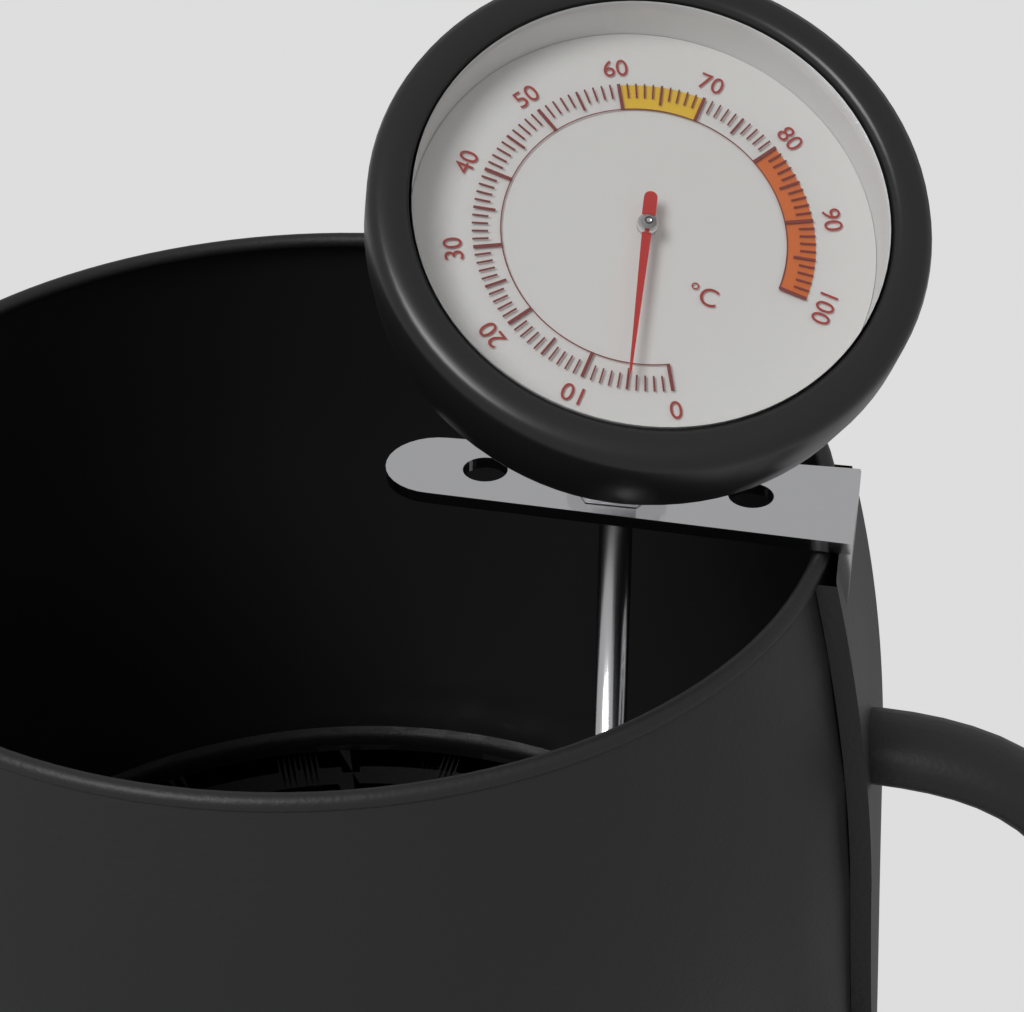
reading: 5 °C
